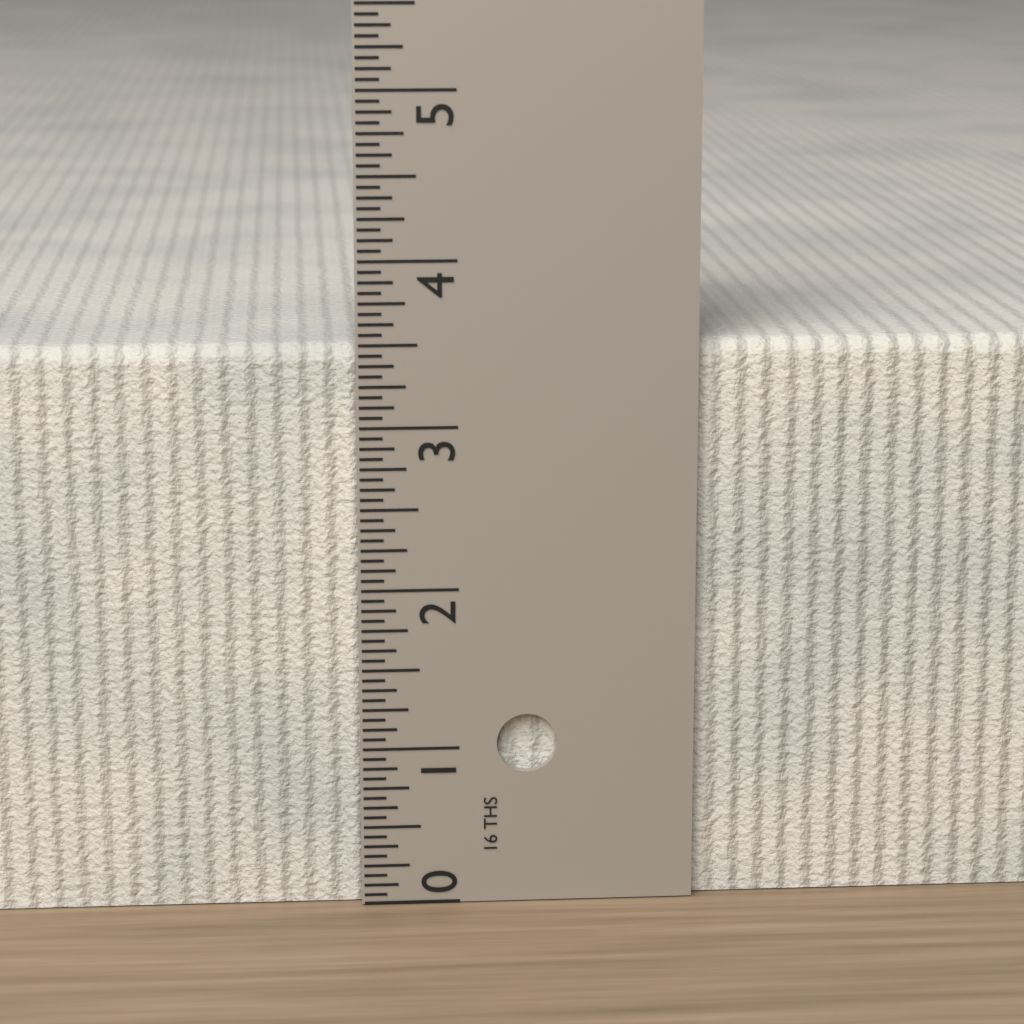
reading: 3.5000 in
